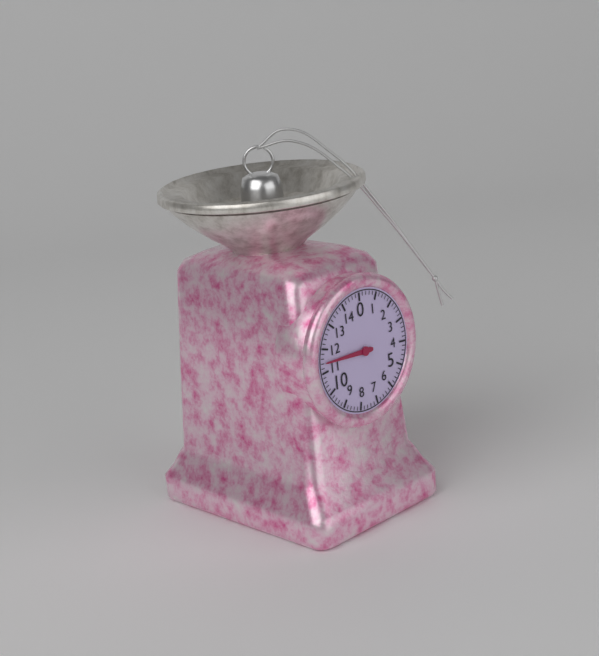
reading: 11.4 (no unit)
